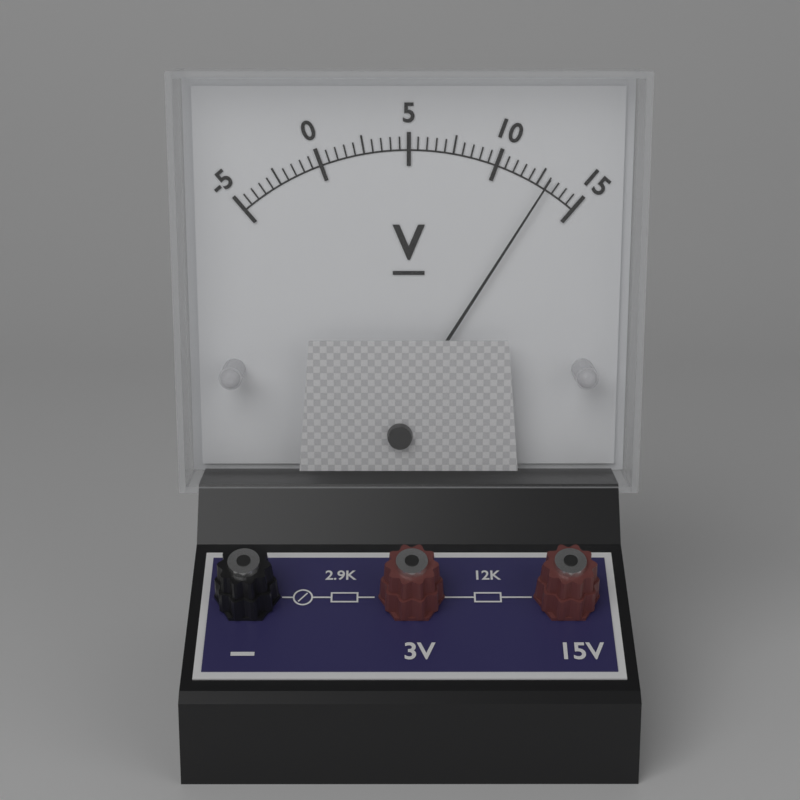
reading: 13.0 V
